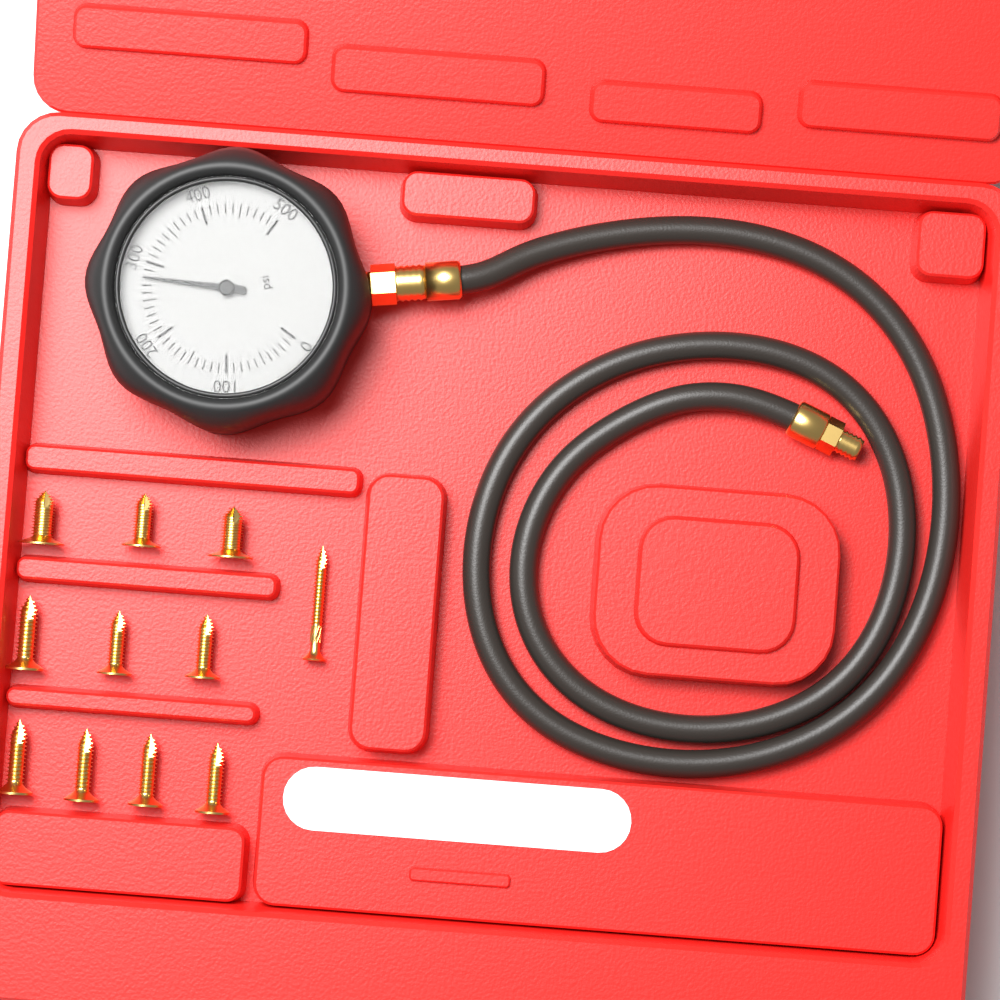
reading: 280 psi
